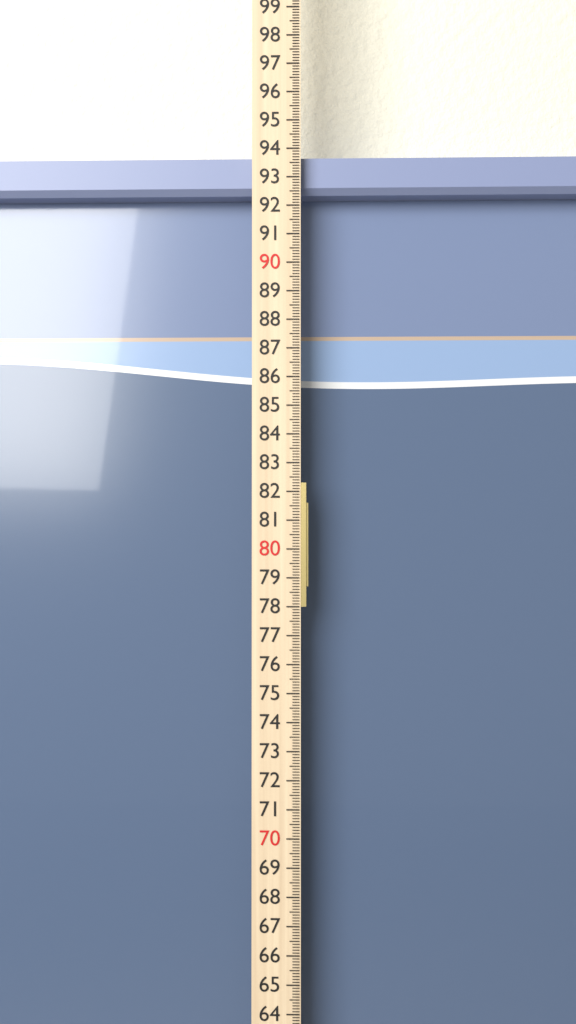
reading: 93.8 cm
